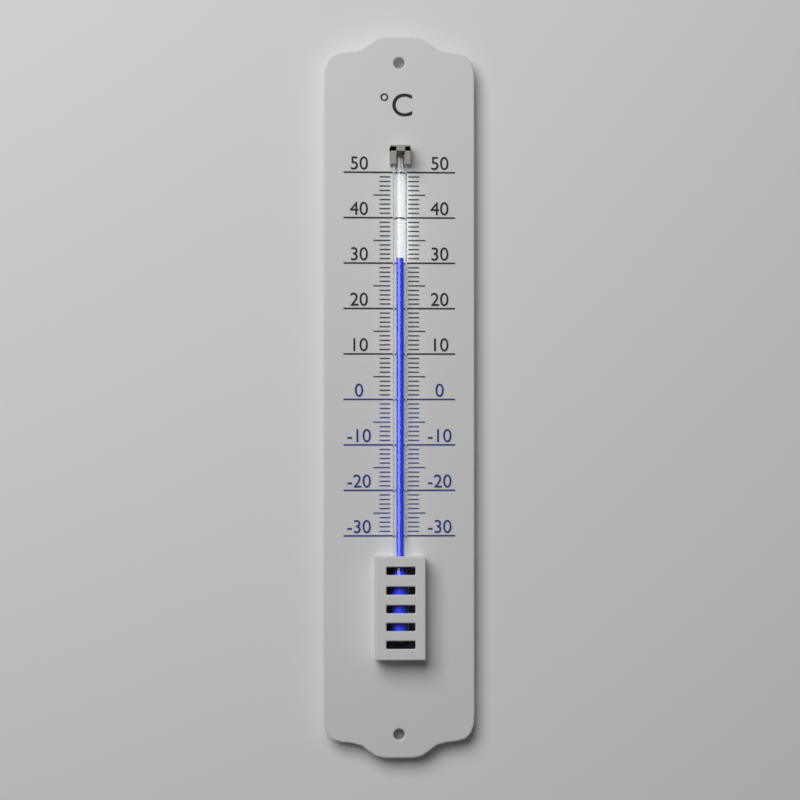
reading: 31 °C
